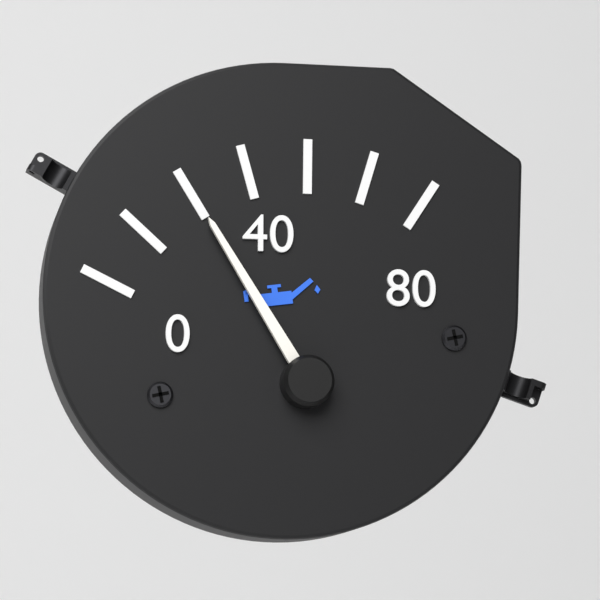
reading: 26.7000 (no unit)
